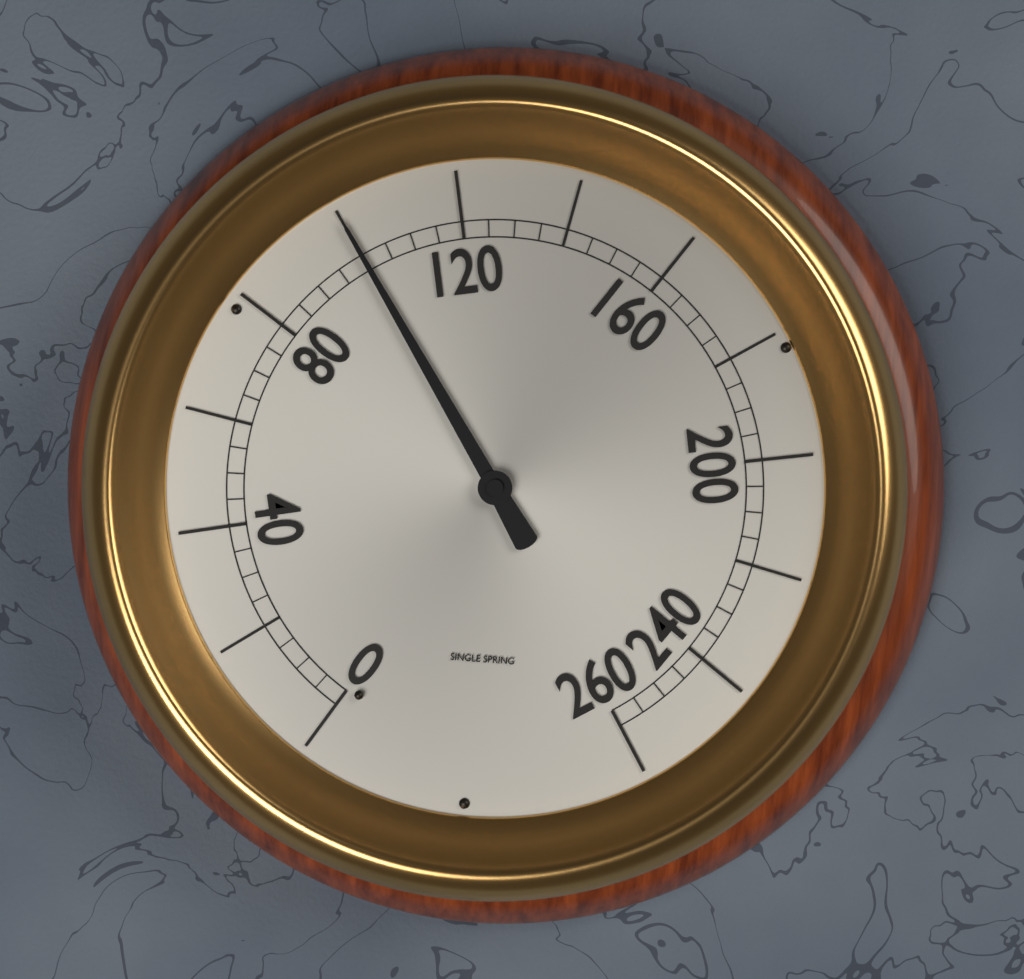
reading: 100 (no unit)
